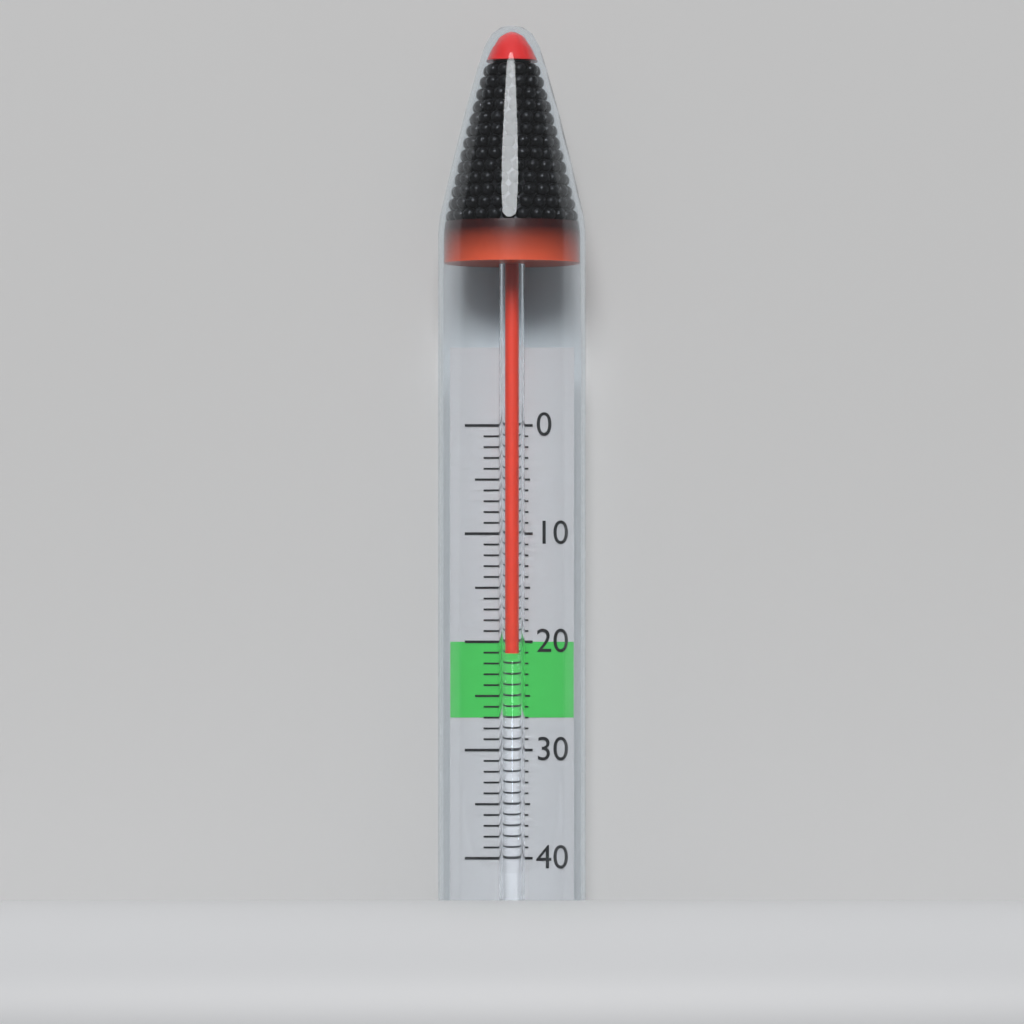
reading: 21 (no unit)
